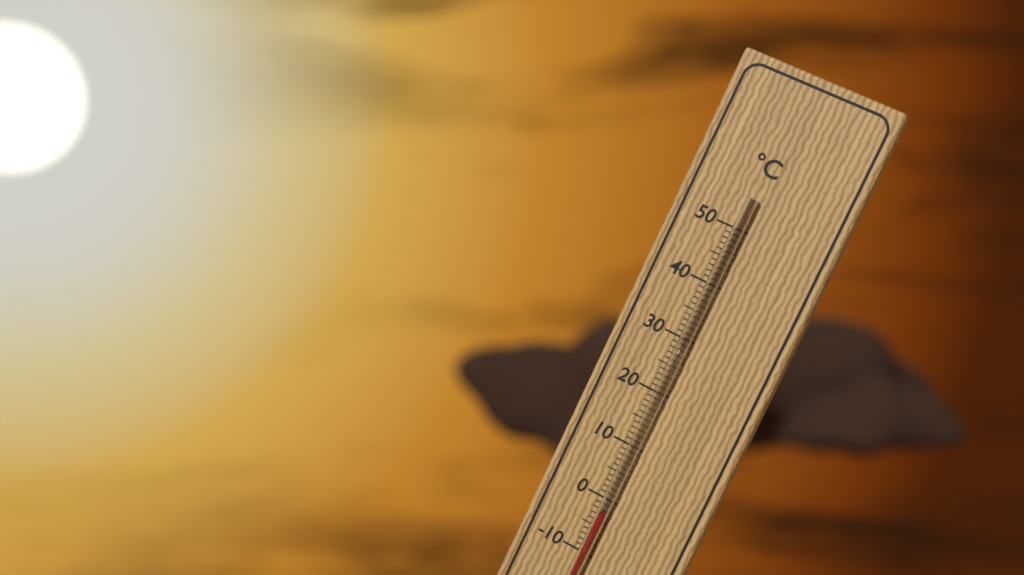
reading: -2 °C
